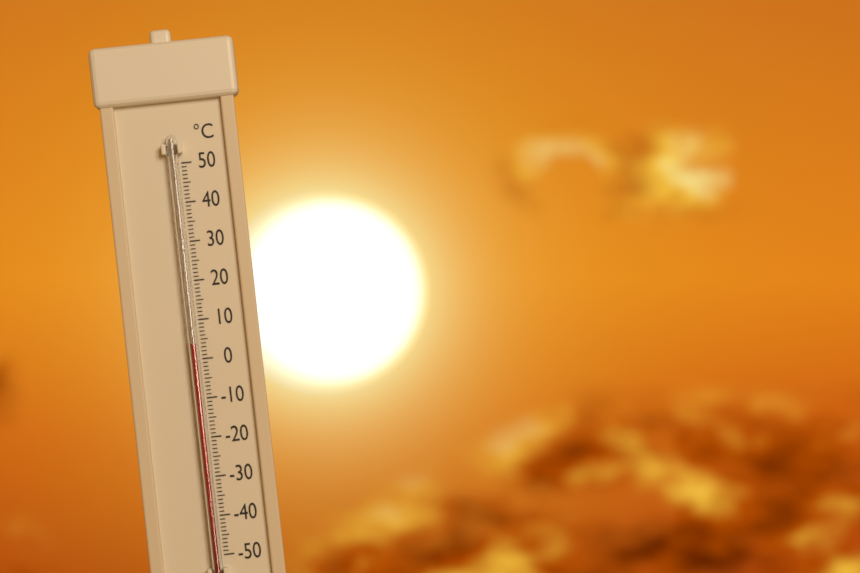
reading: 4 °C
